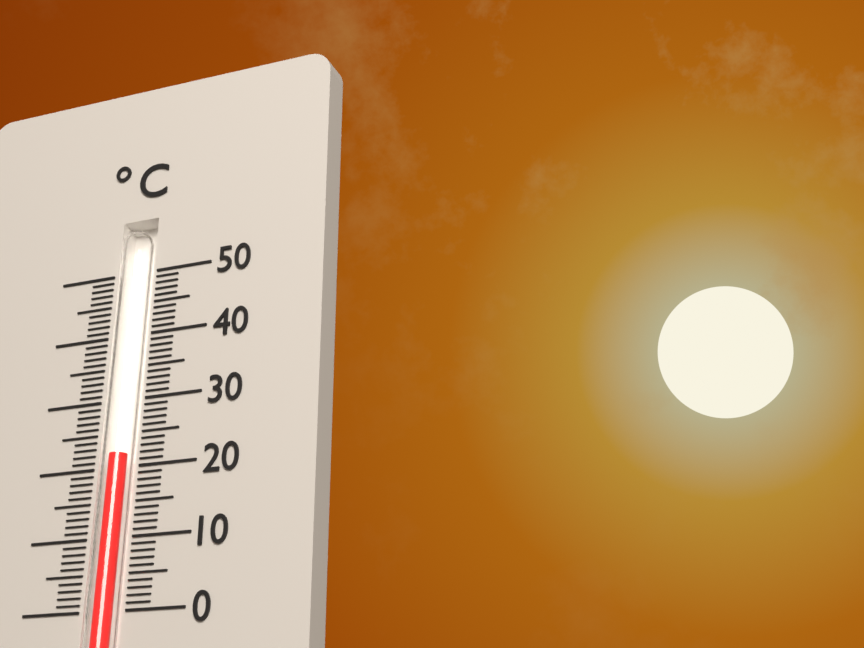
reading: 22 °C
